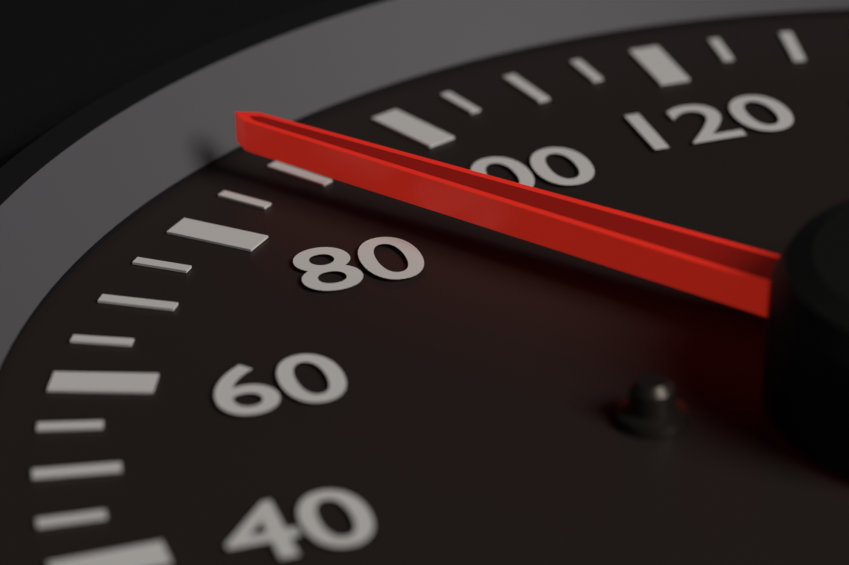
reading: 88 km/h
